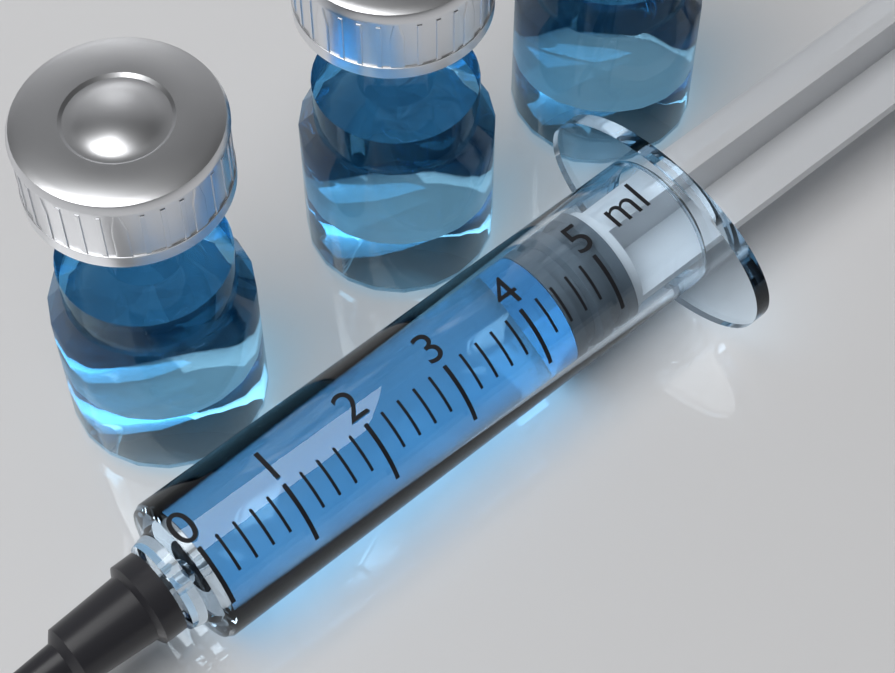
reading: 4.4 ml
